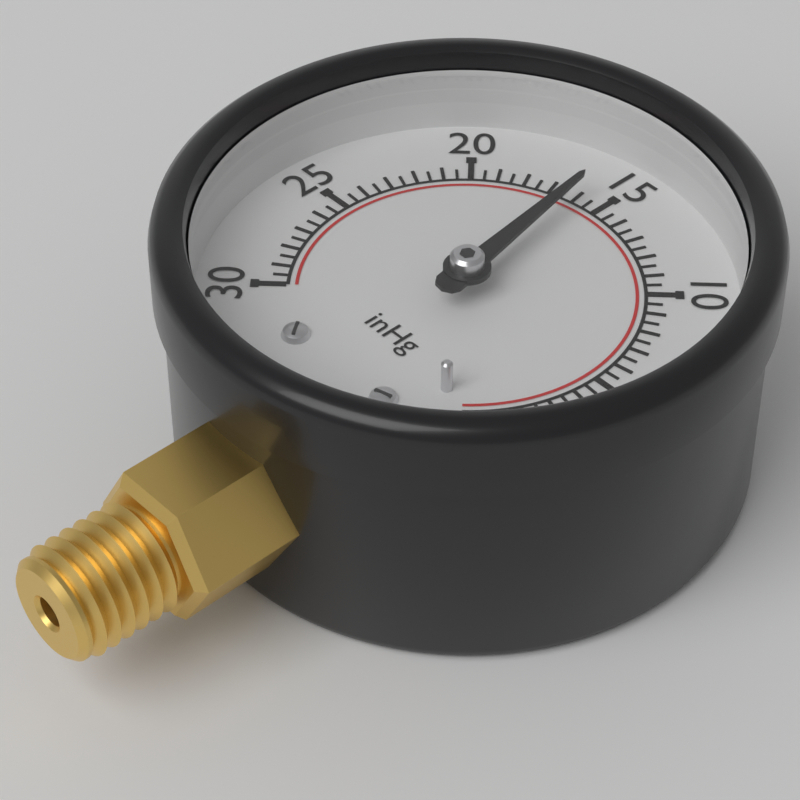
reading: 16.0 inHg
